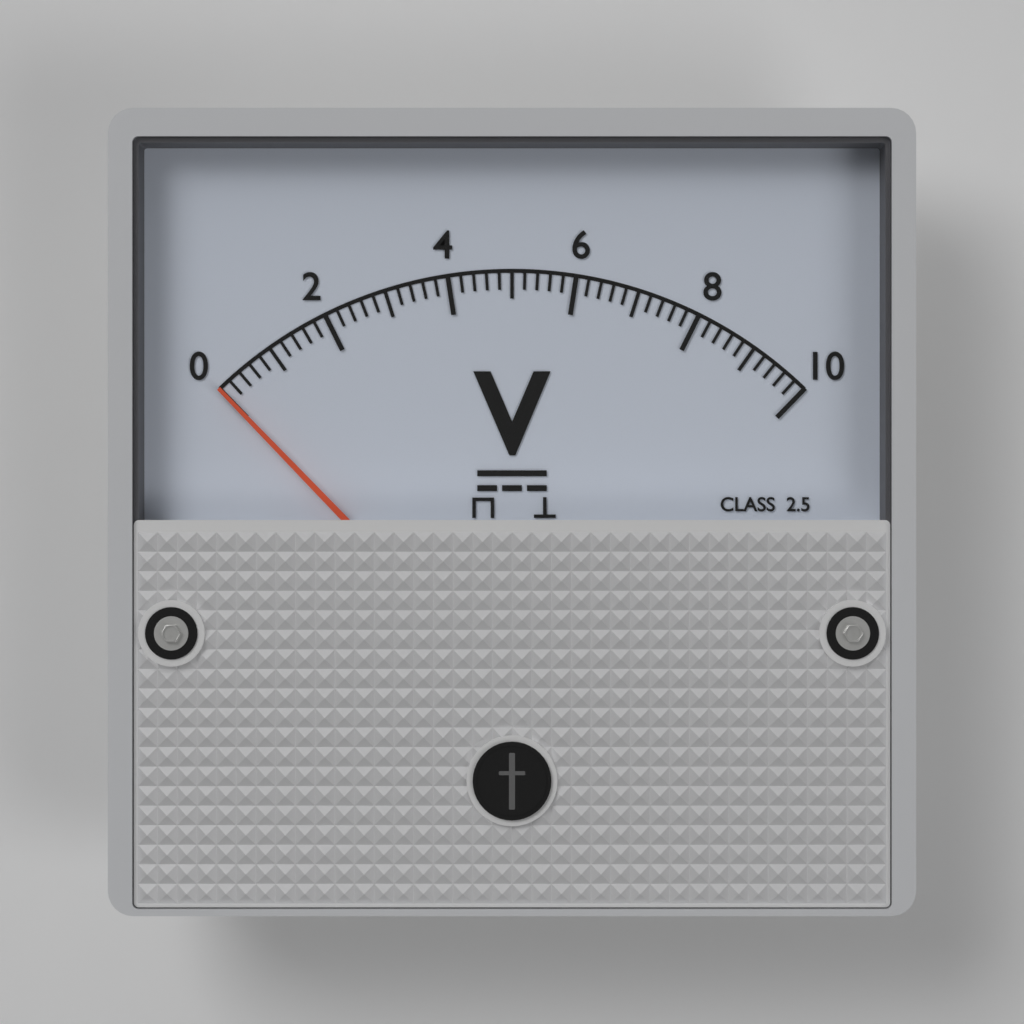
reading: 0.0 V
